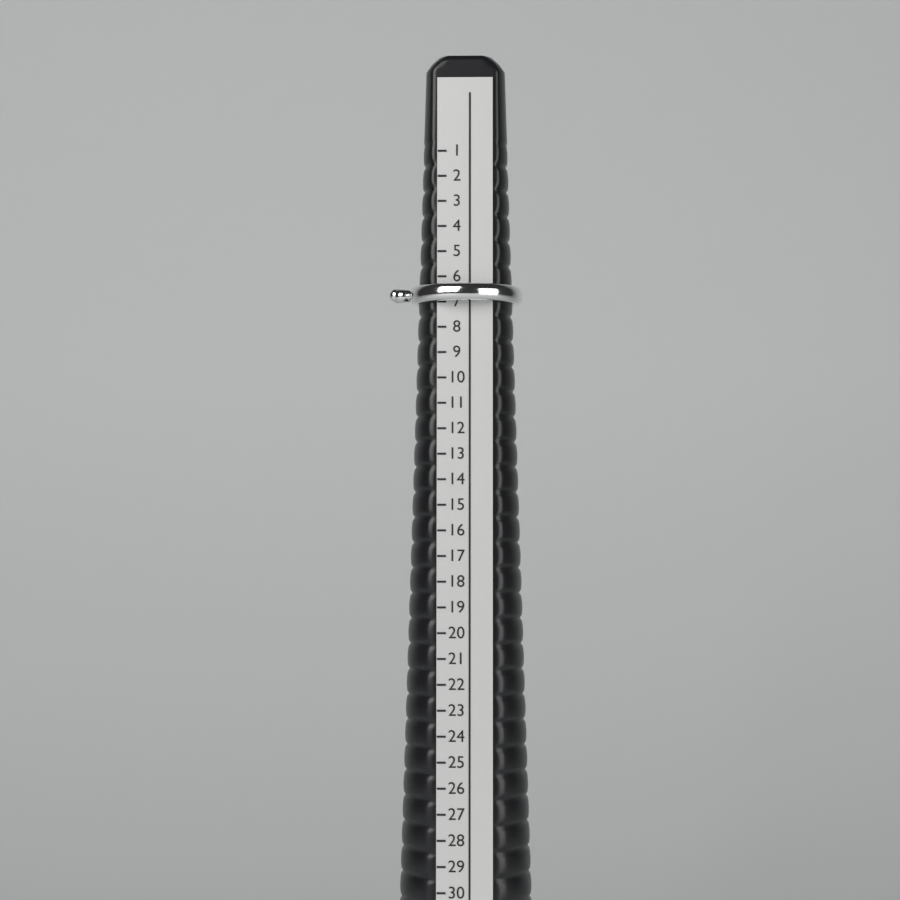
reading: 7 (no unit)
